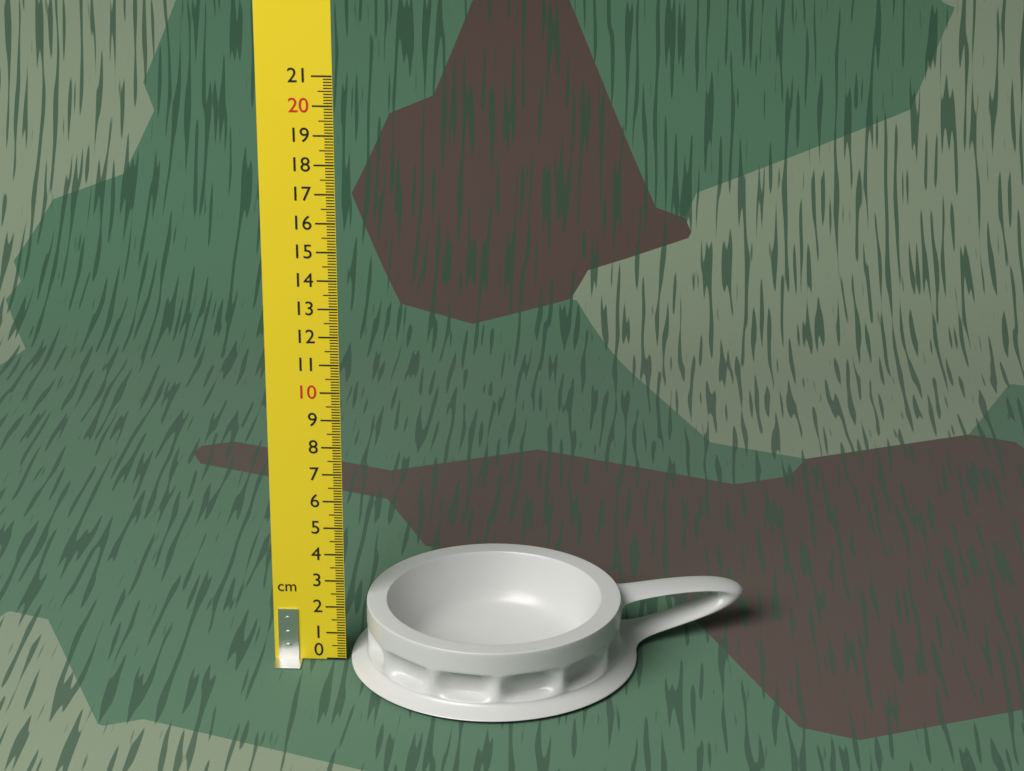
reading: 2.3 cm
